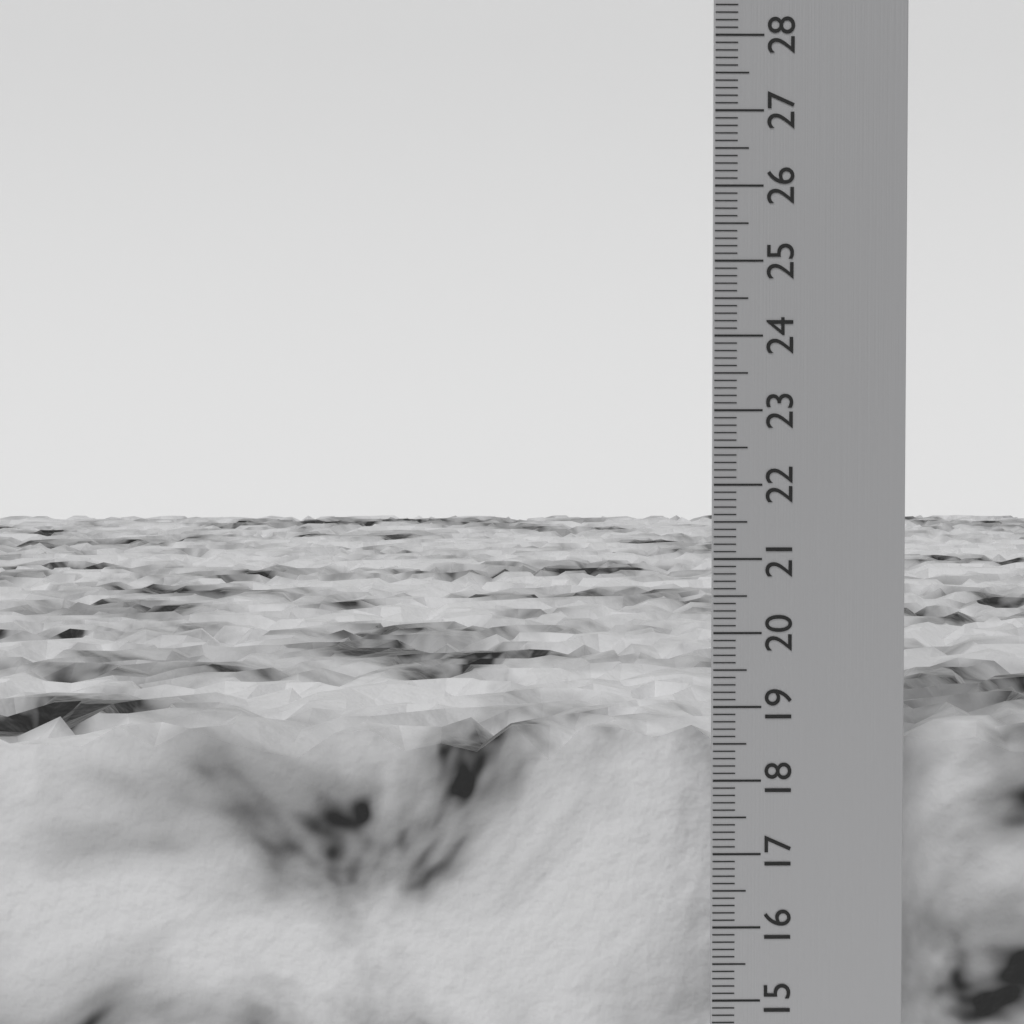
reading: 18.6 cm
